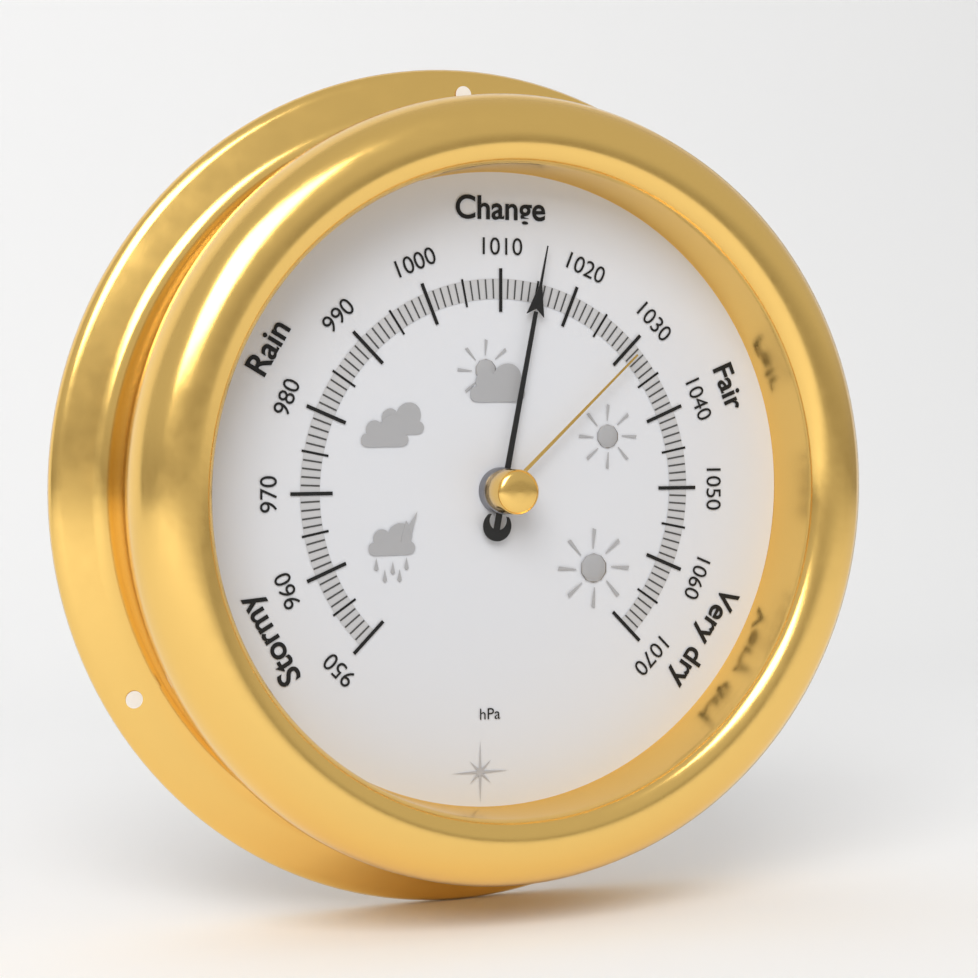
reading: 1015 hPa
